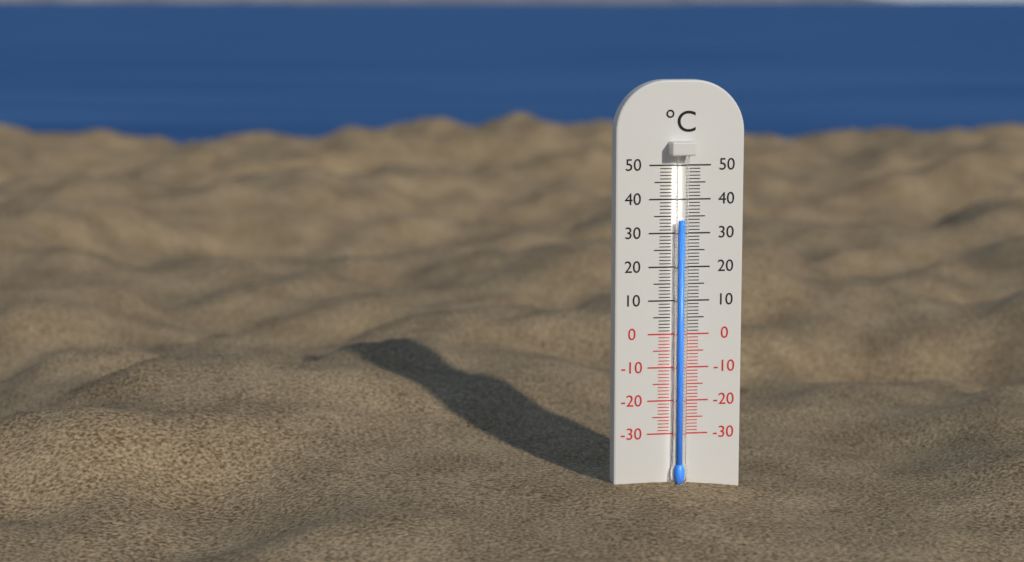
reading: 34 °C
